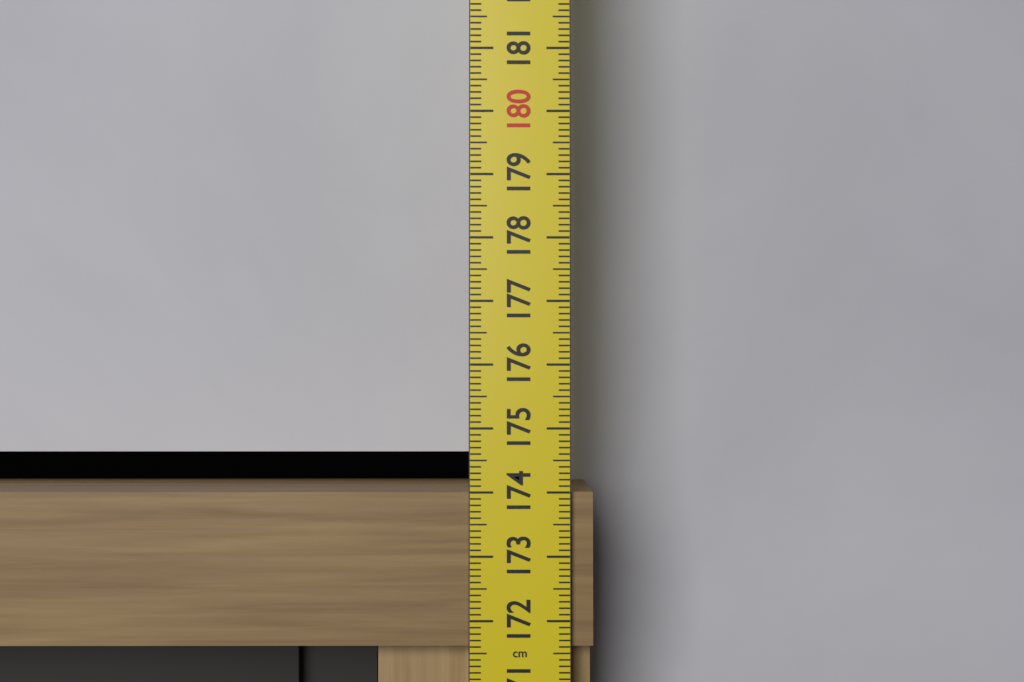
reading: 174.0 cm
